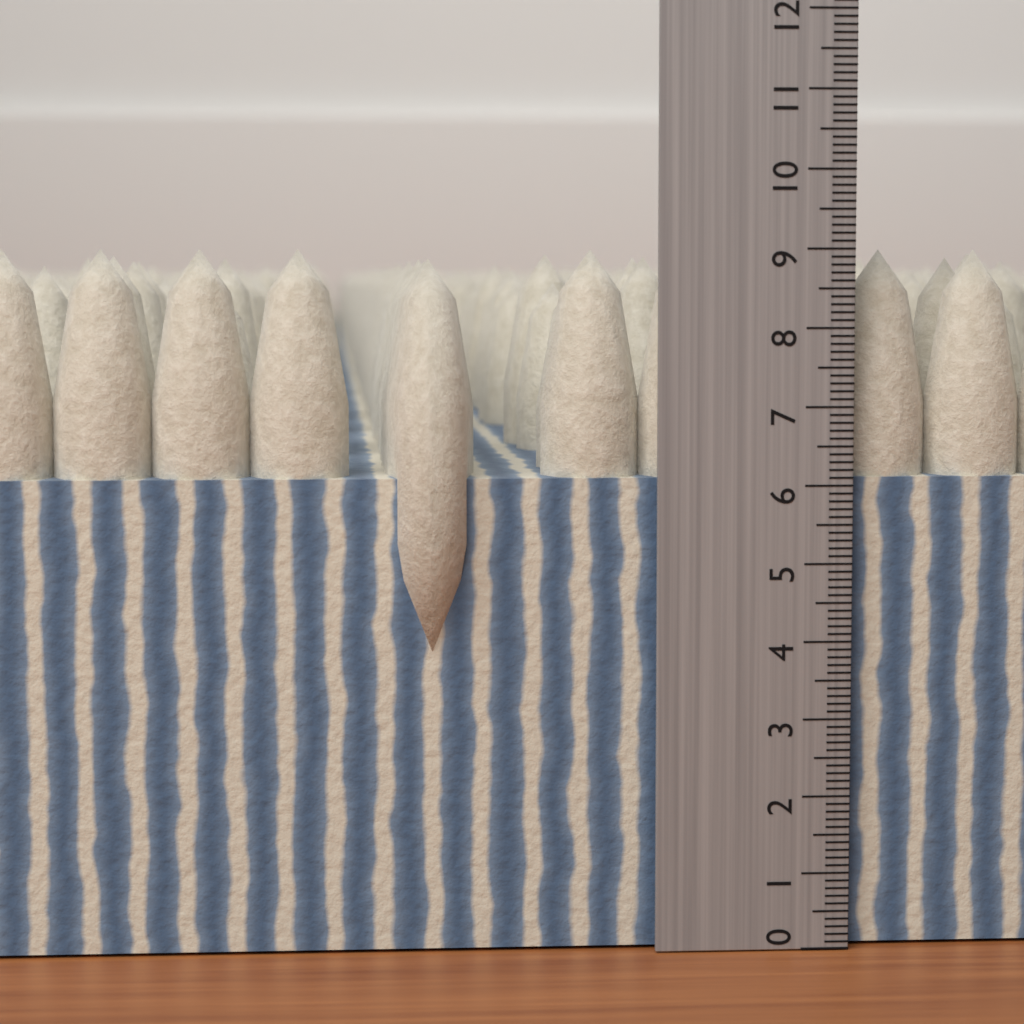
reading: 9.0 (no unit)
